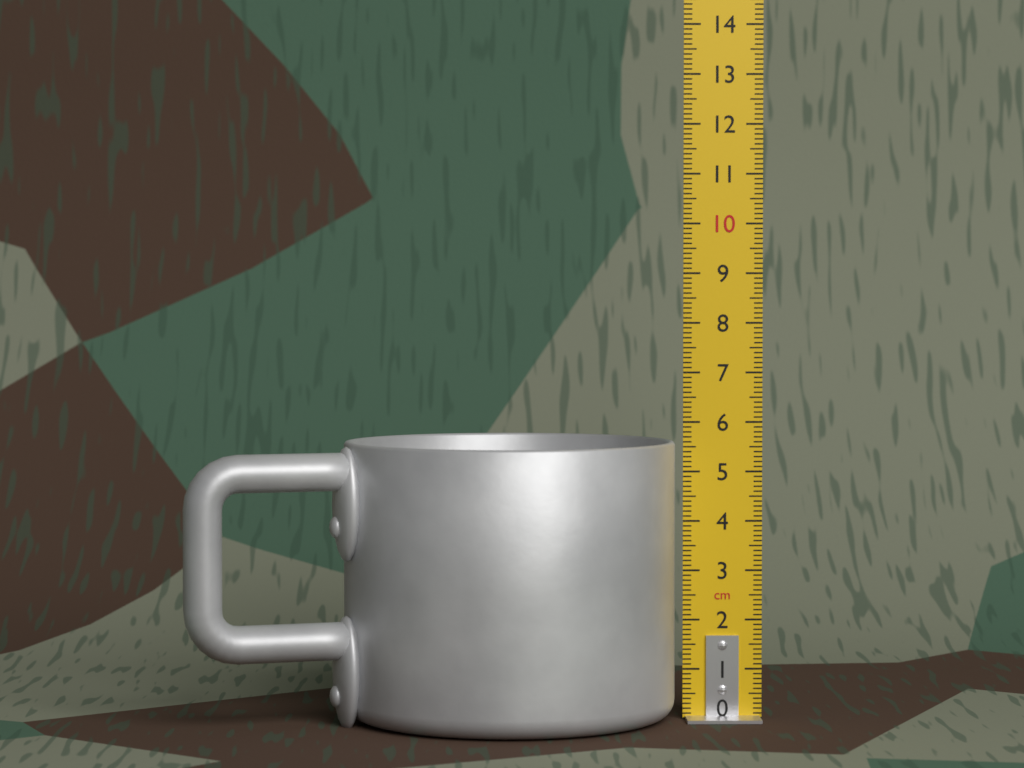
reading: 5.6 cm
